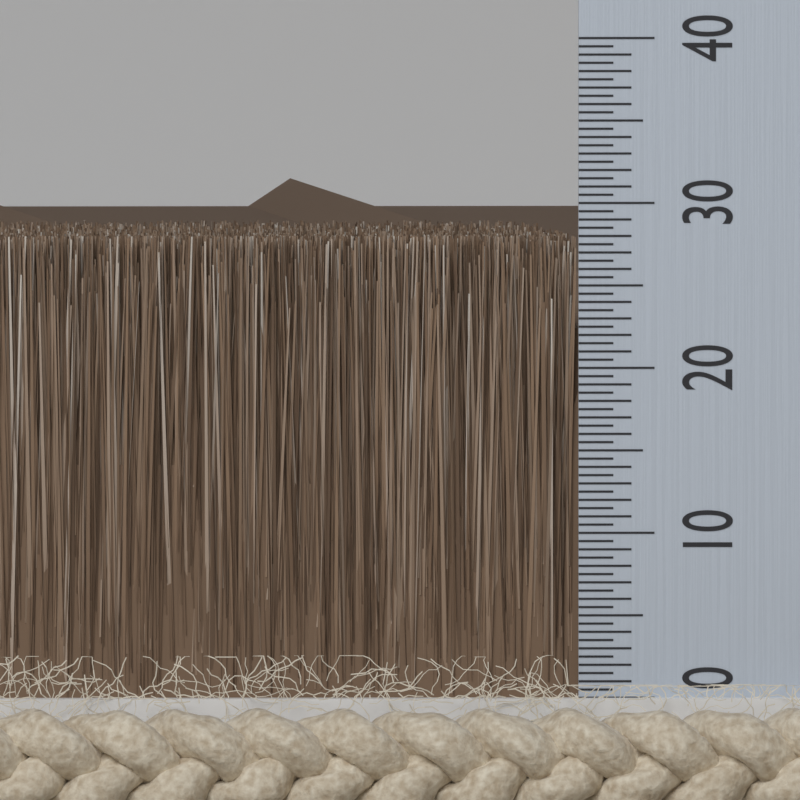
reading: 28.0 (no unit)
